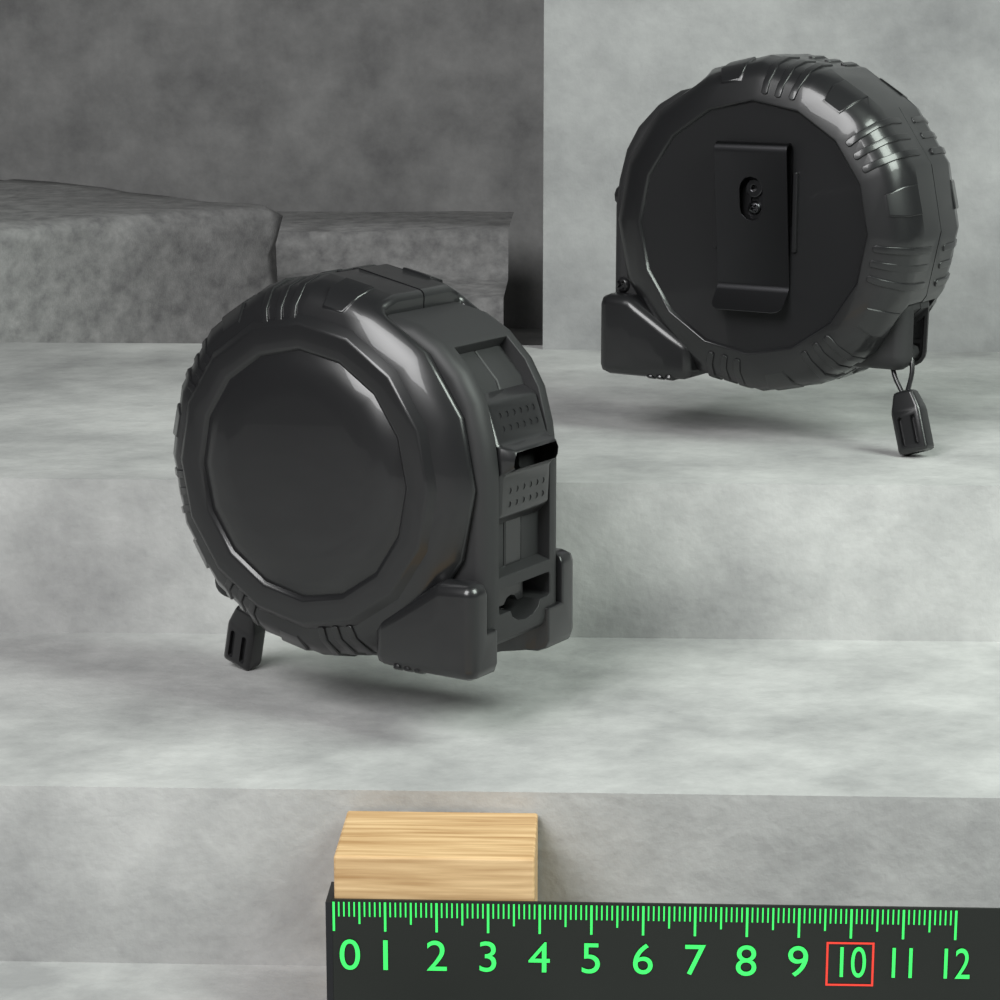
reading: 3.9 (no unit)
